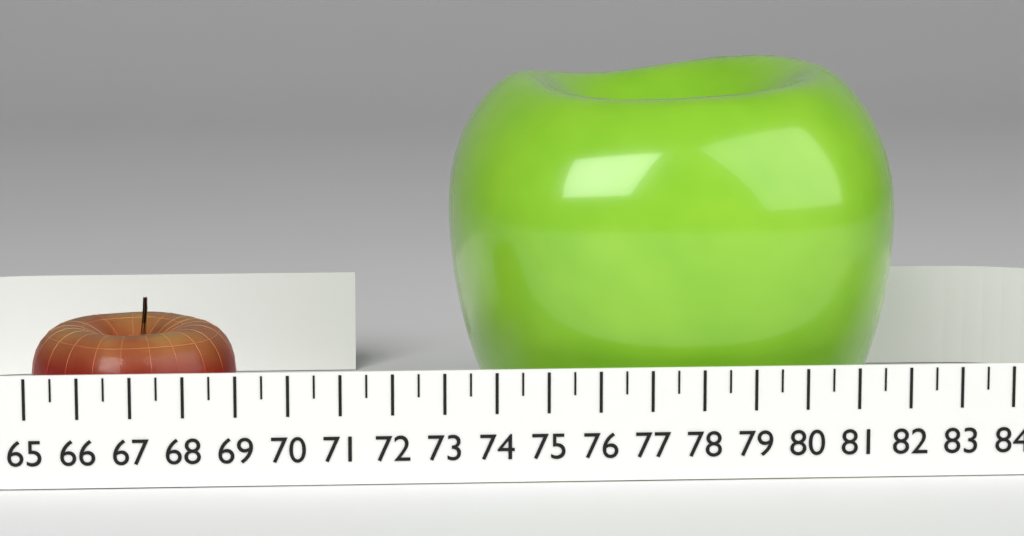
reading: 69.0 (no unit)
